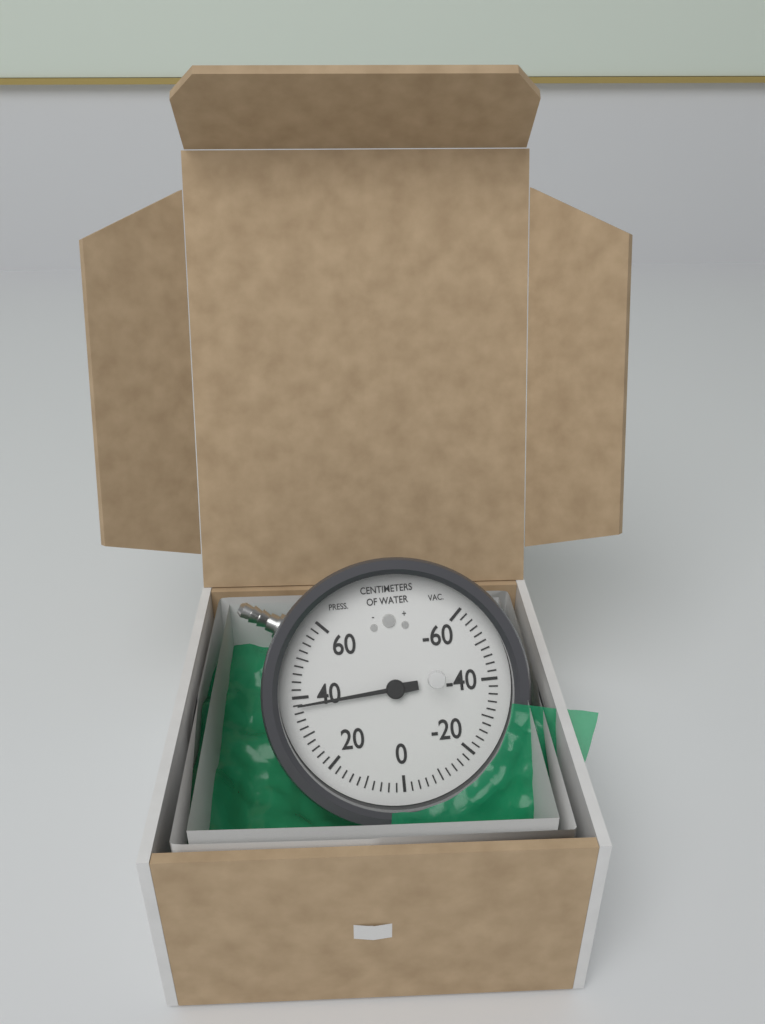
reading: 38 cmH2O
